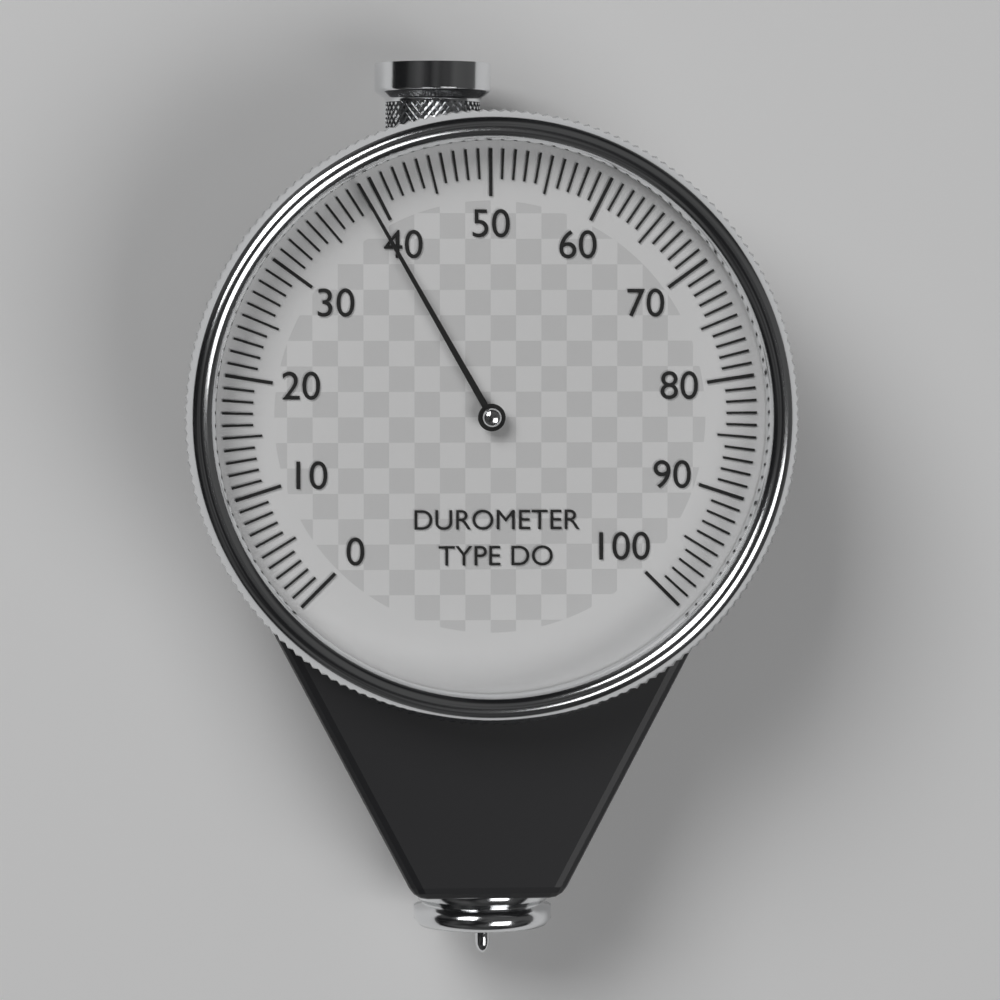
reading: 39 (no unit)
